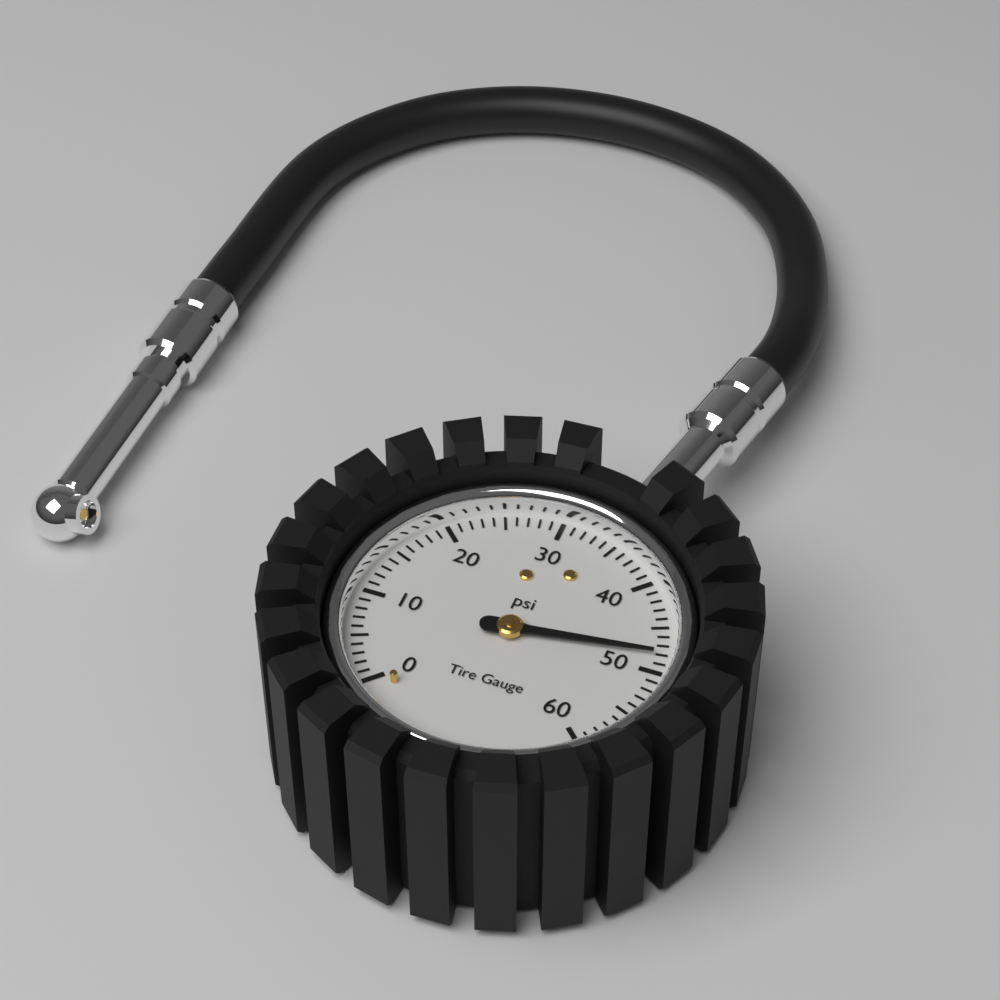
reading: 48 psi
